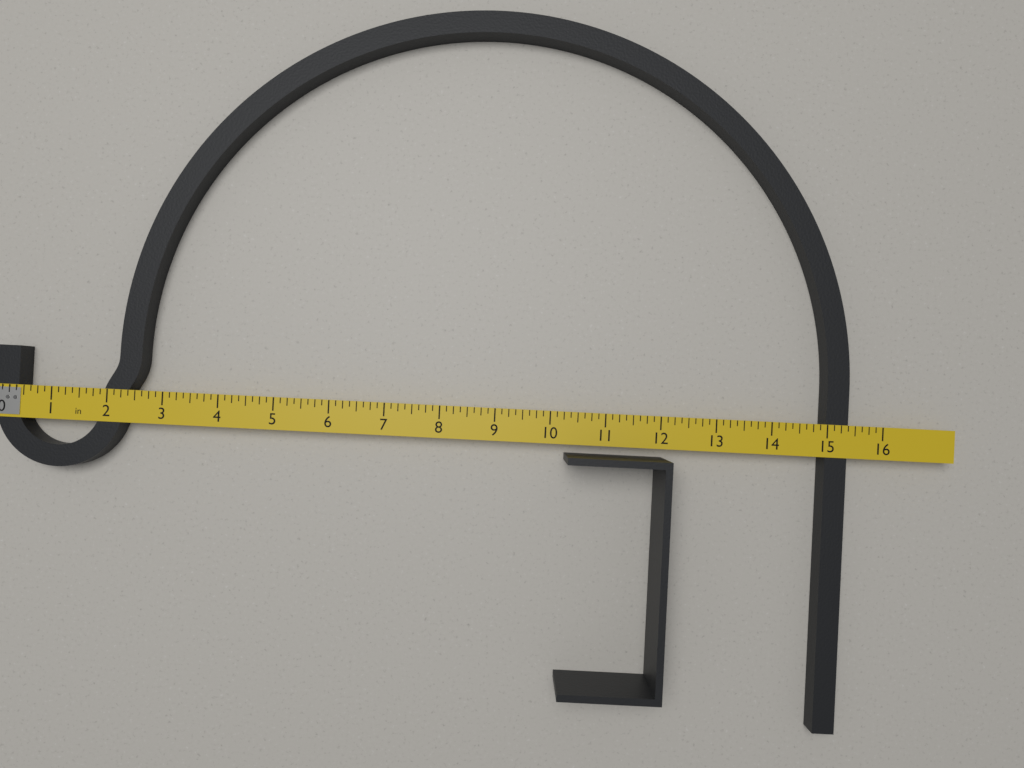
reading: 15.375 in
